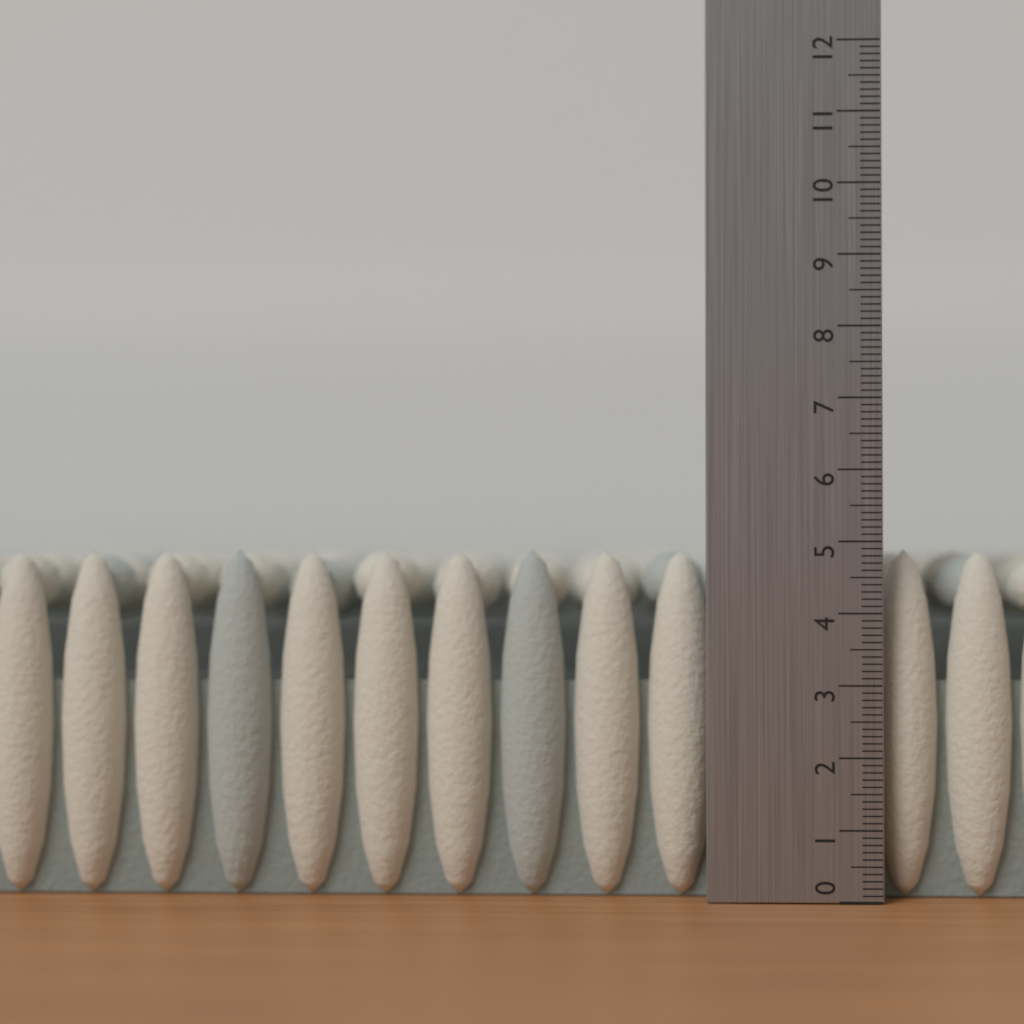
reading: 4.9 (no unit)
